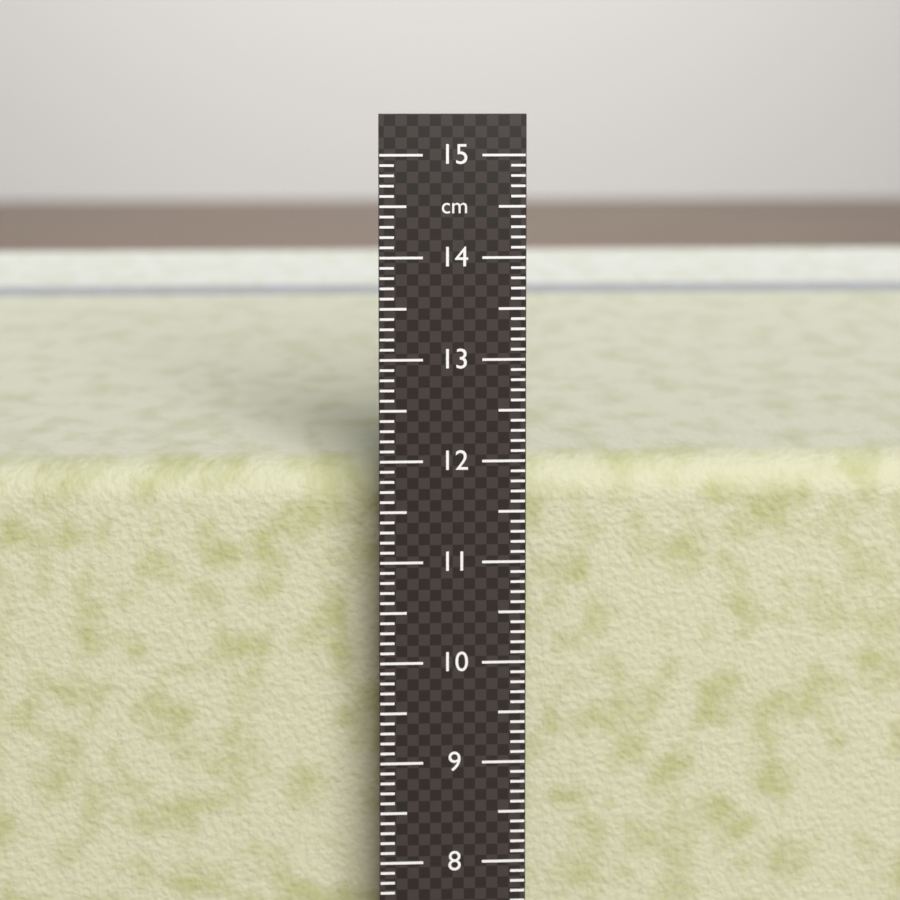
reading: 11.8 cm
